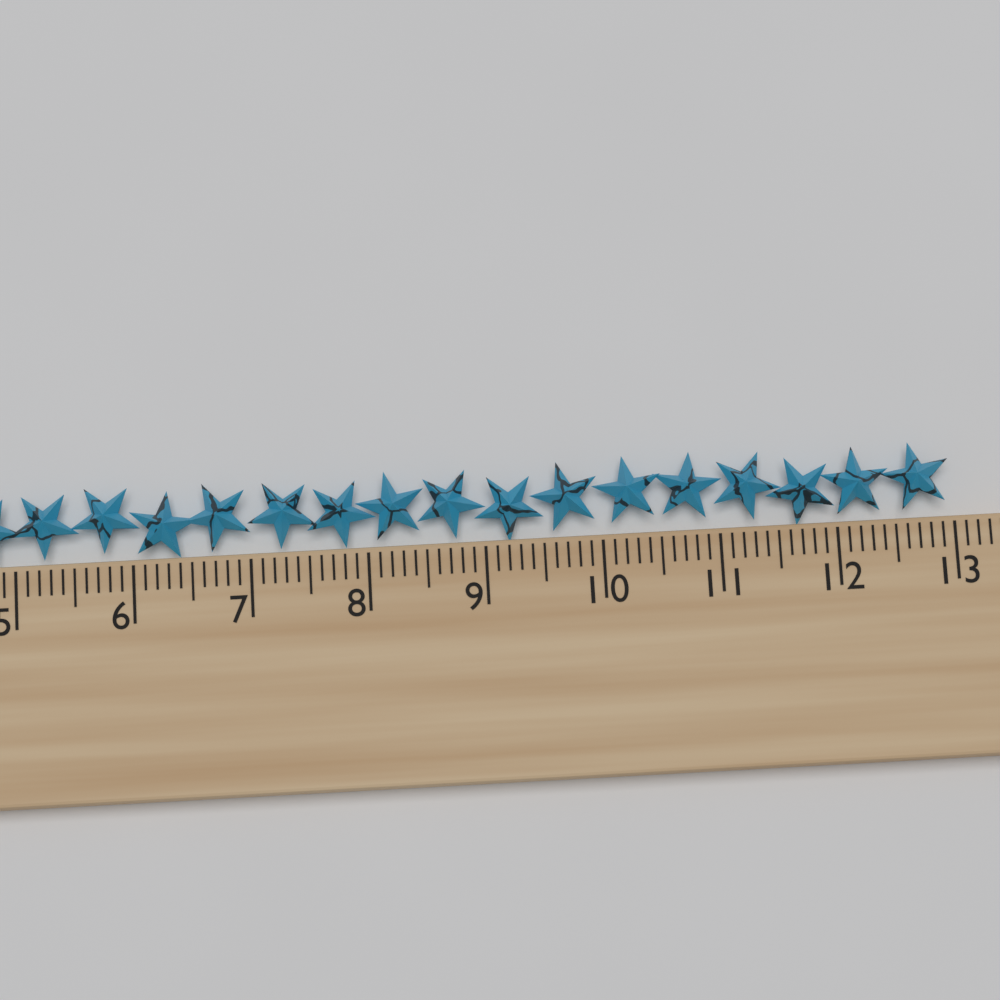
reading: 13.0 cm
